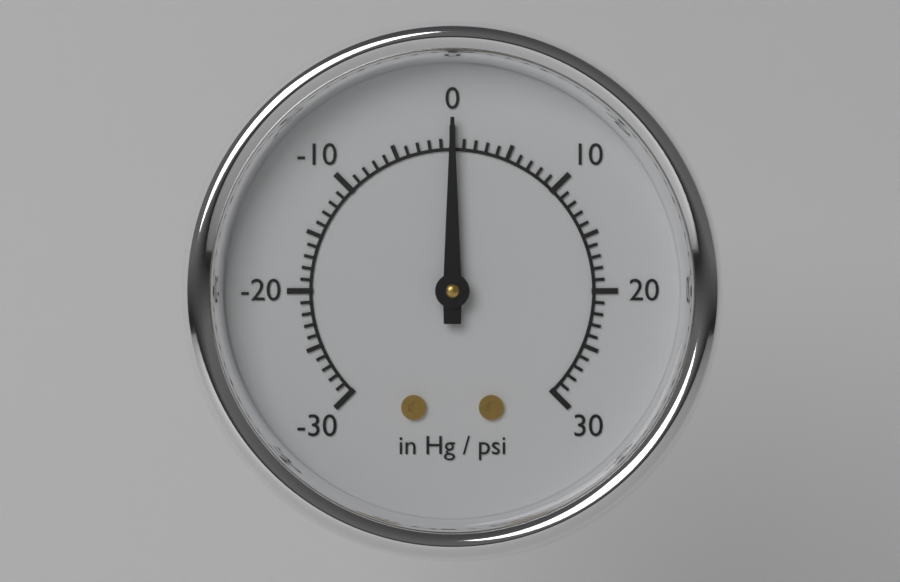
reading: 0 in Hg / psi
